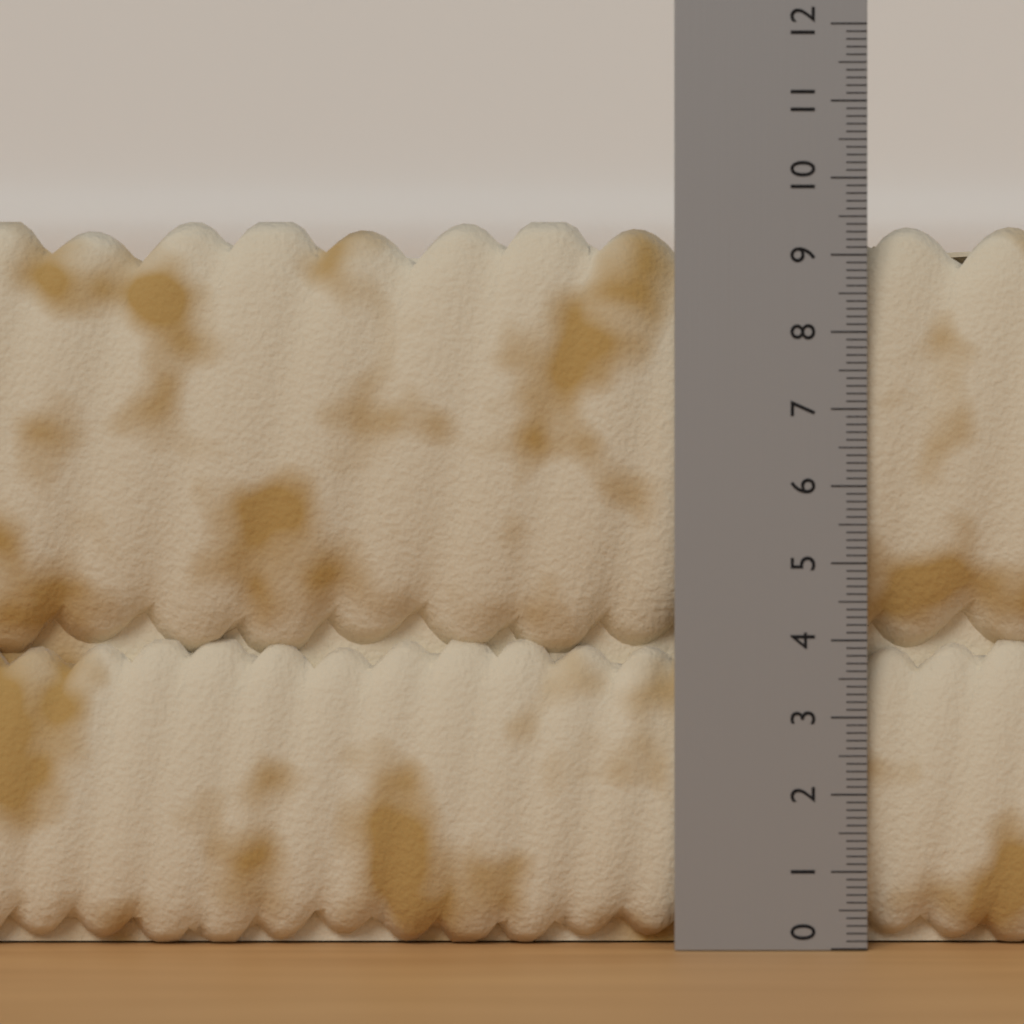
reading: 9.5 (no unit)
